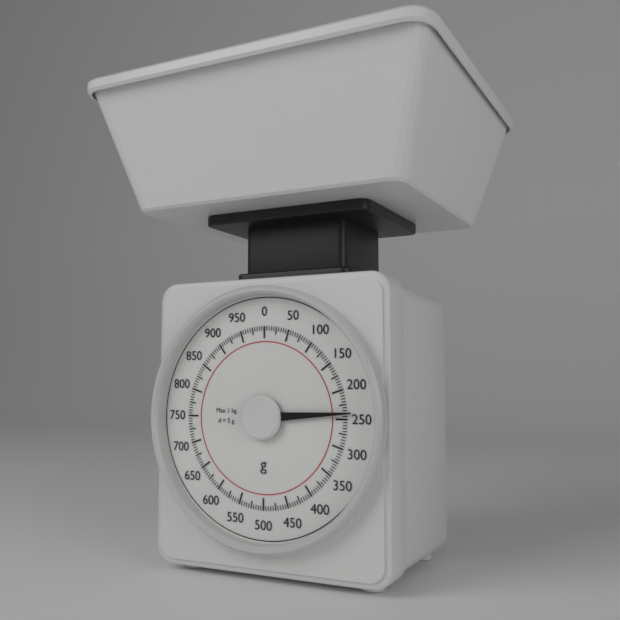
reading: 240 g
